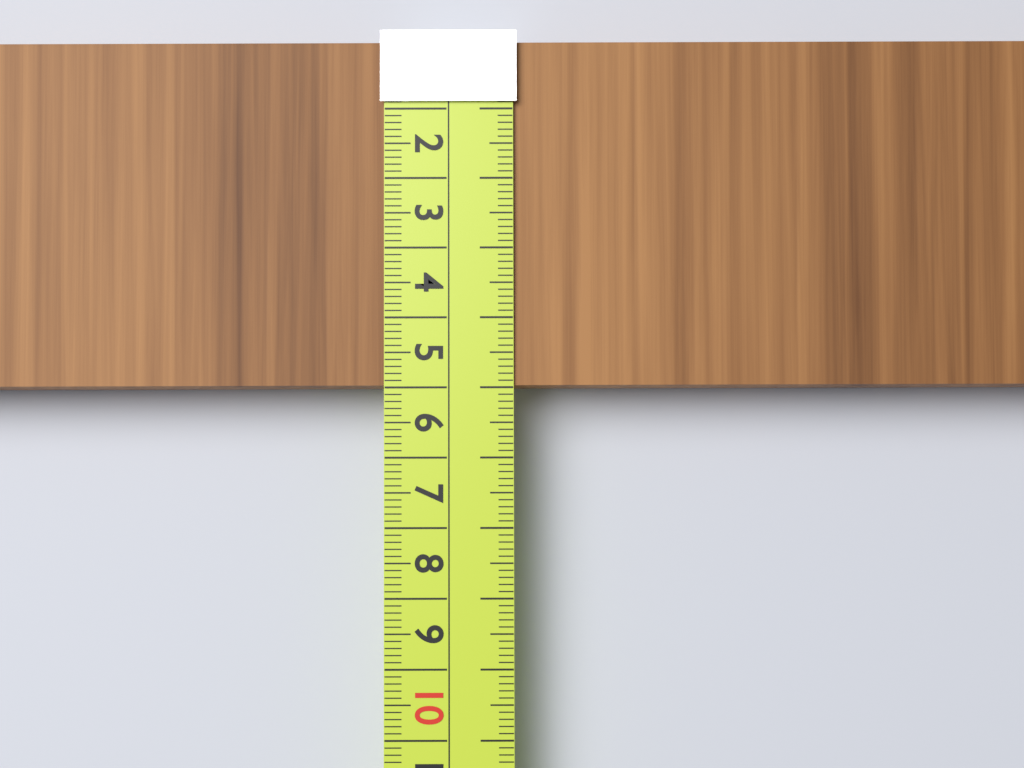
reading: 5.0 cm
